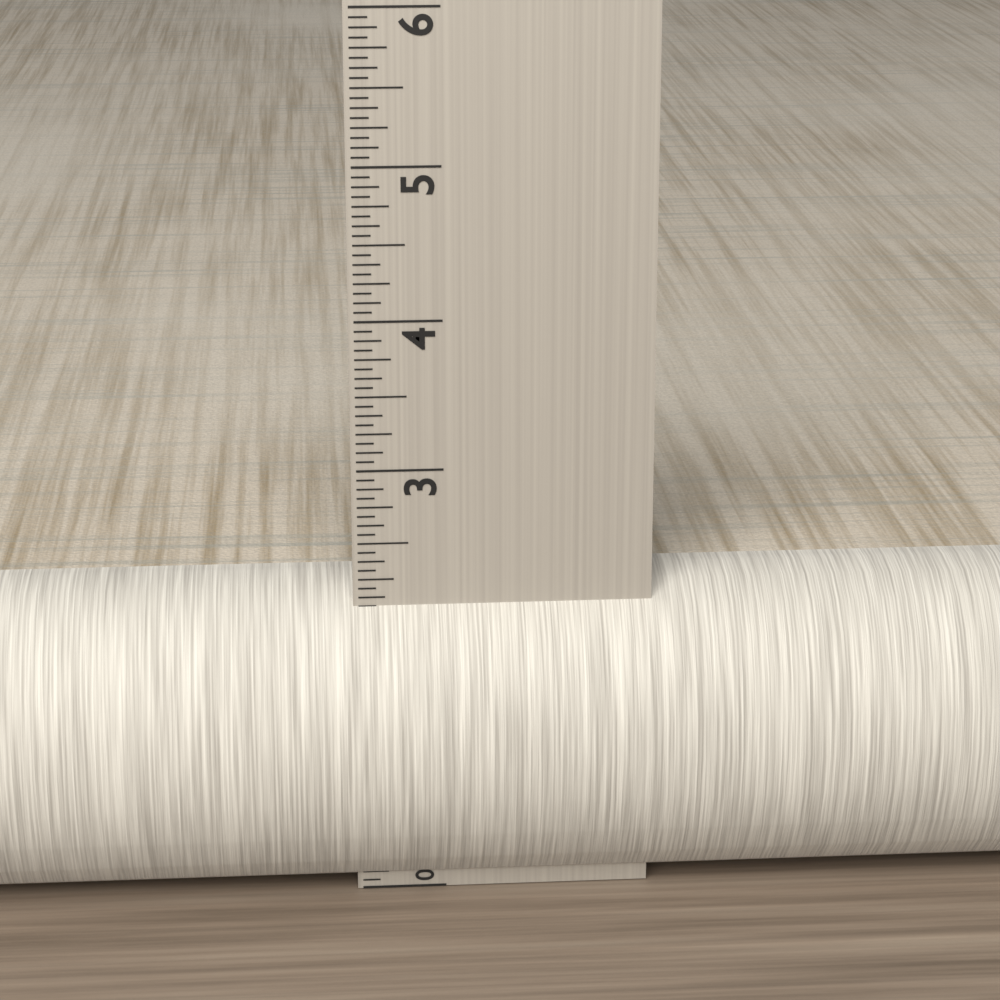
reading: 2.1875 in
